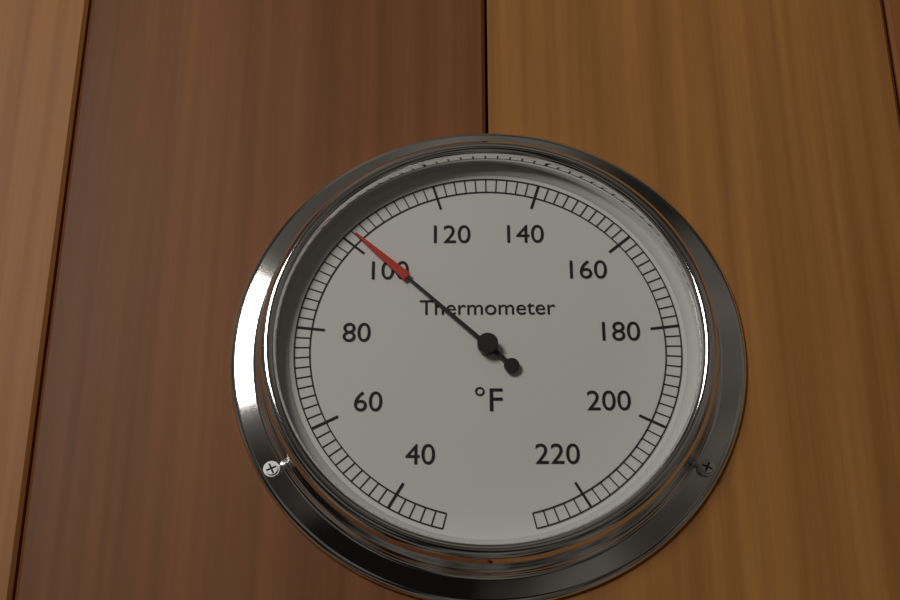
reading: 102 °F
